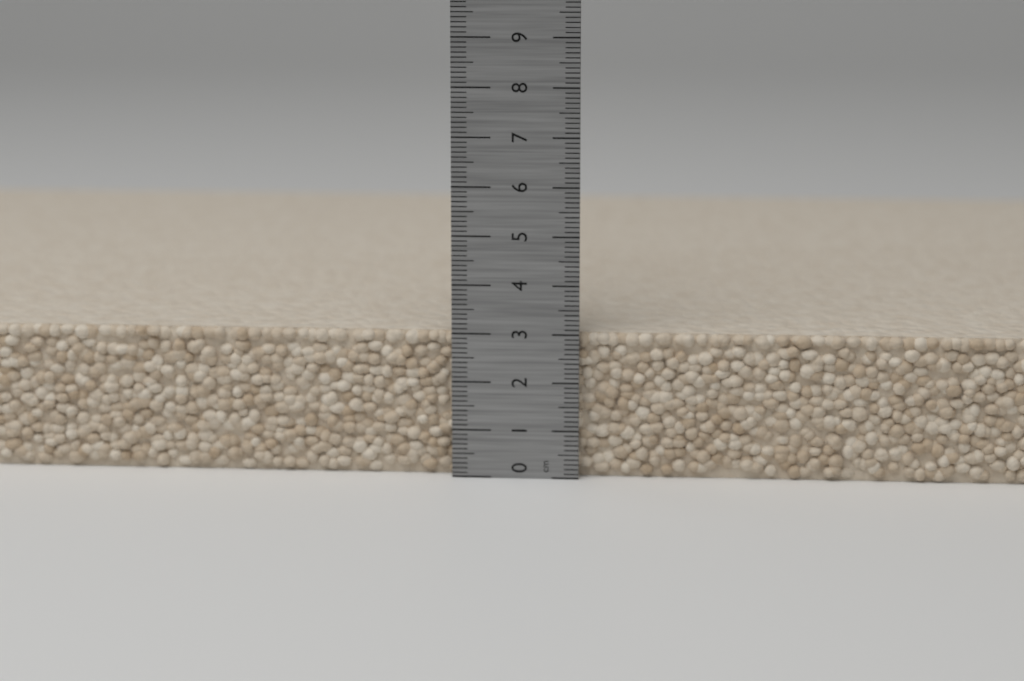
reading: 3.0 cm
